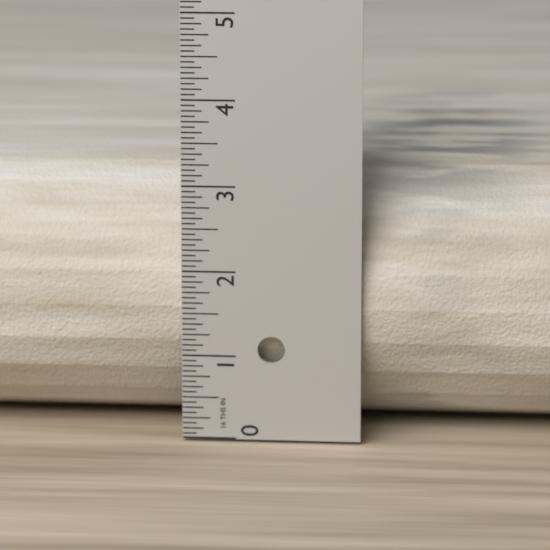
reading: 3.1250 in
